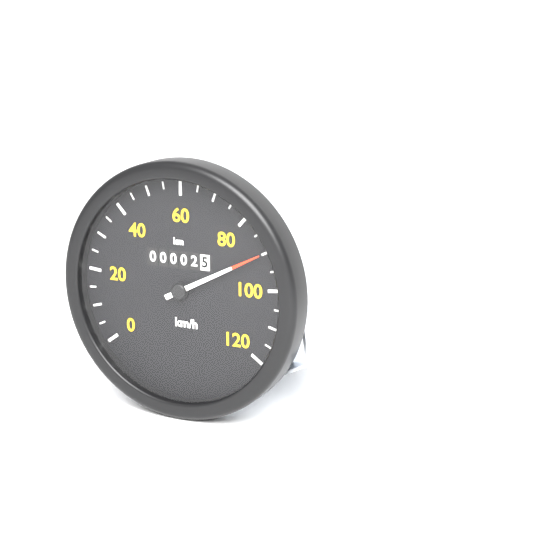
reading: 90 km/h
